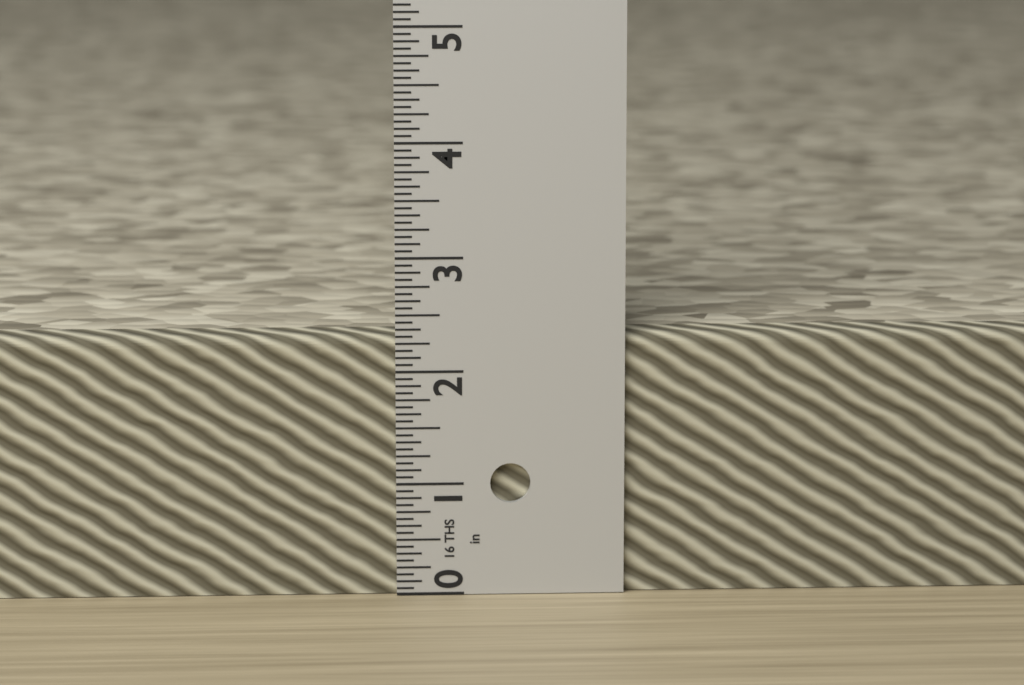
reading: 2.3125 in
